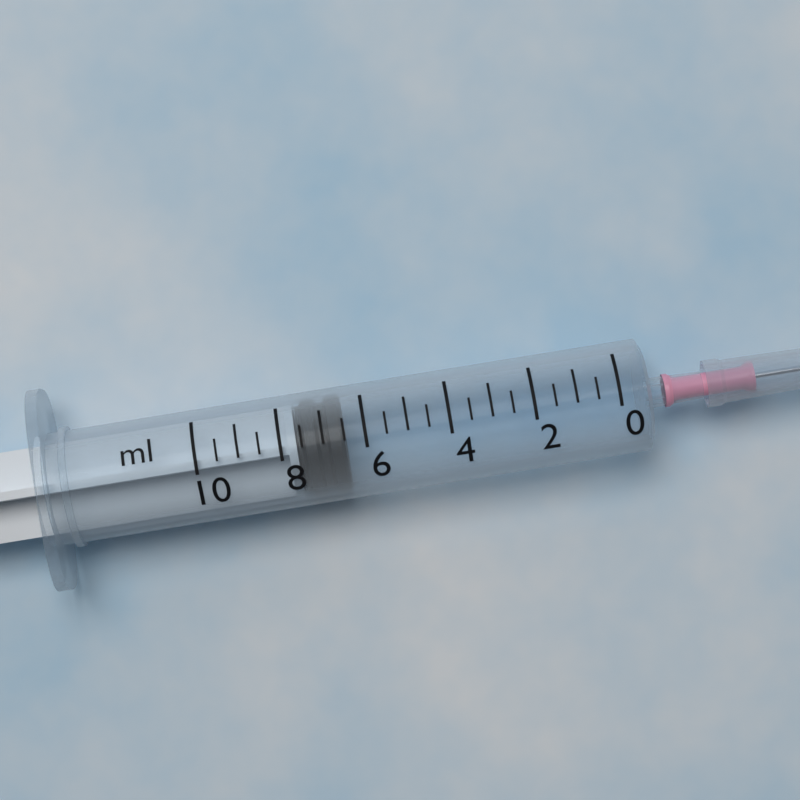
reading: 6.5 ml
